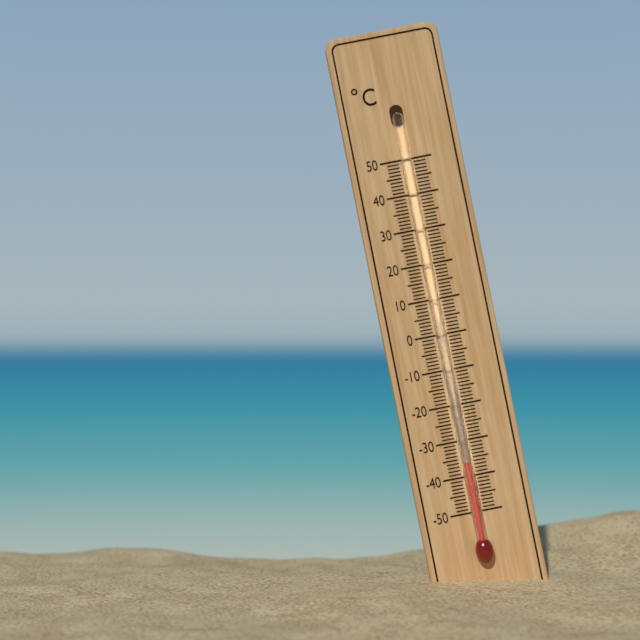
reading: -36 °C
